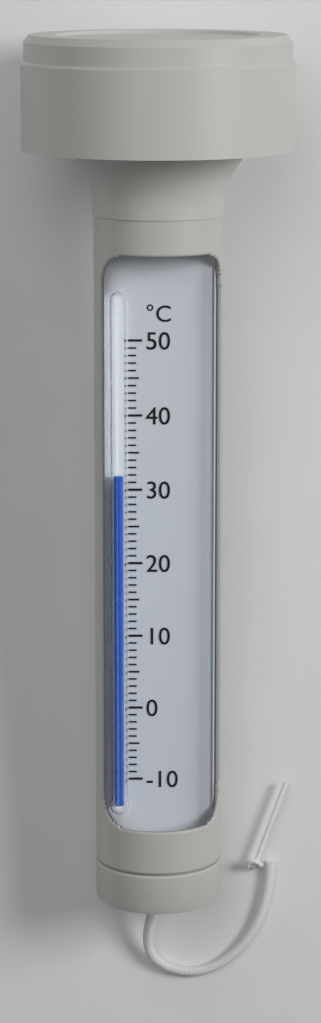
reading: 32 °C
